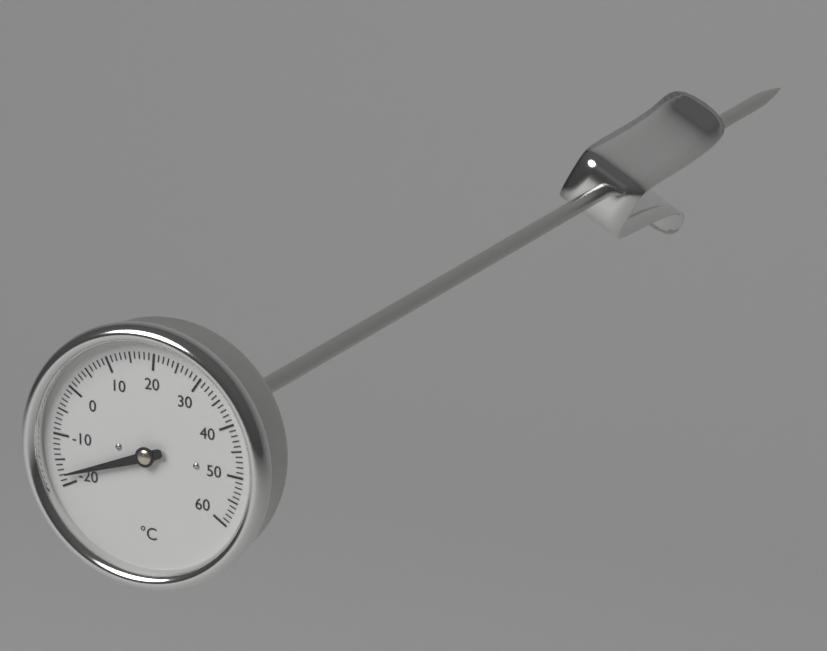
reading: -18 °C
